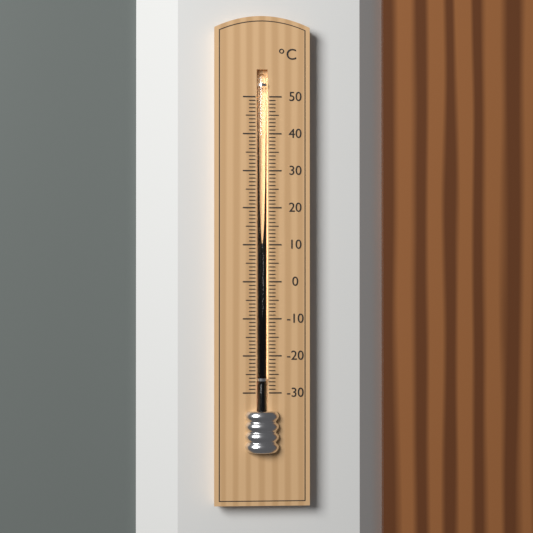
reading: -26 °C
